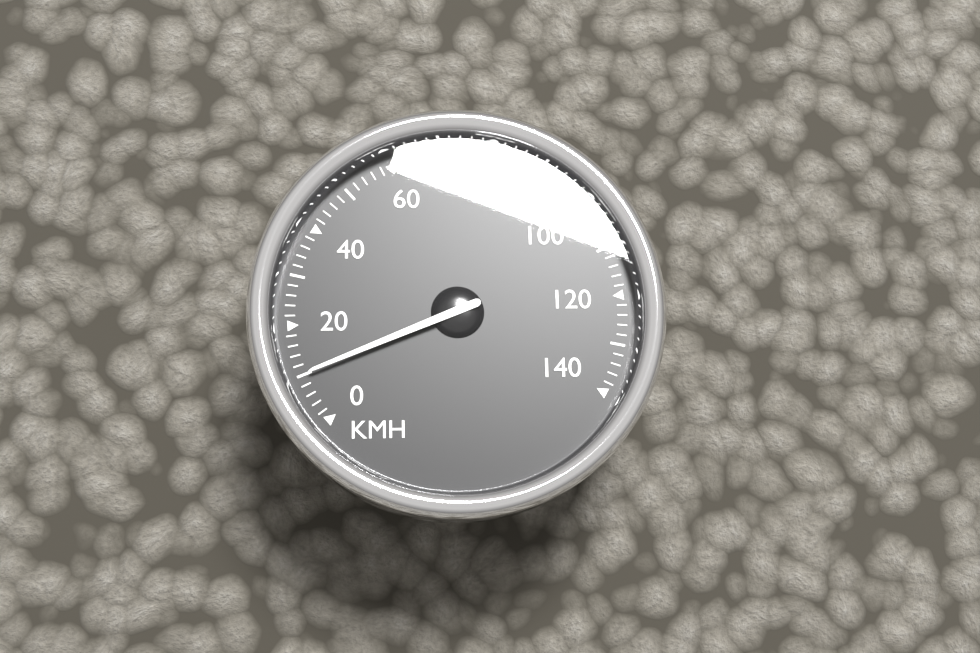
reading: 10 km/h
